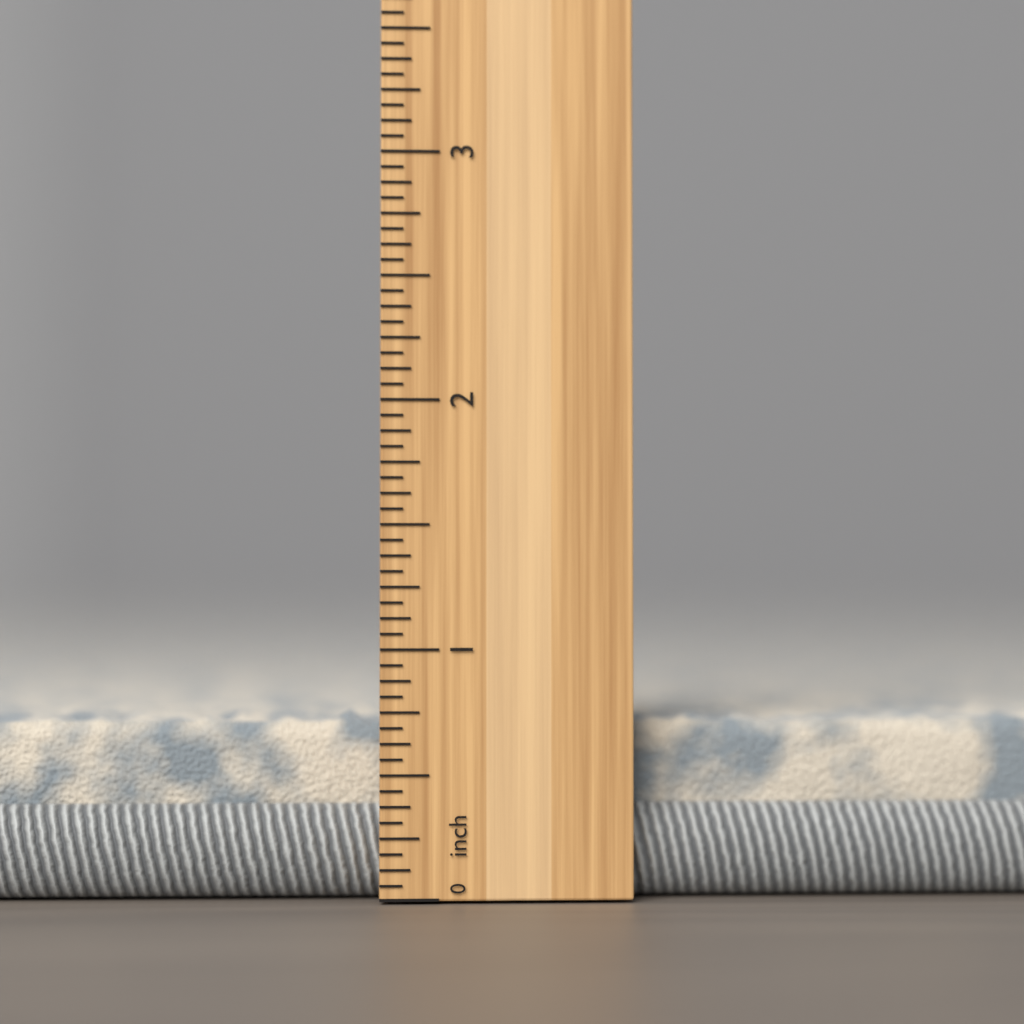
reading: 0.7500 inch
